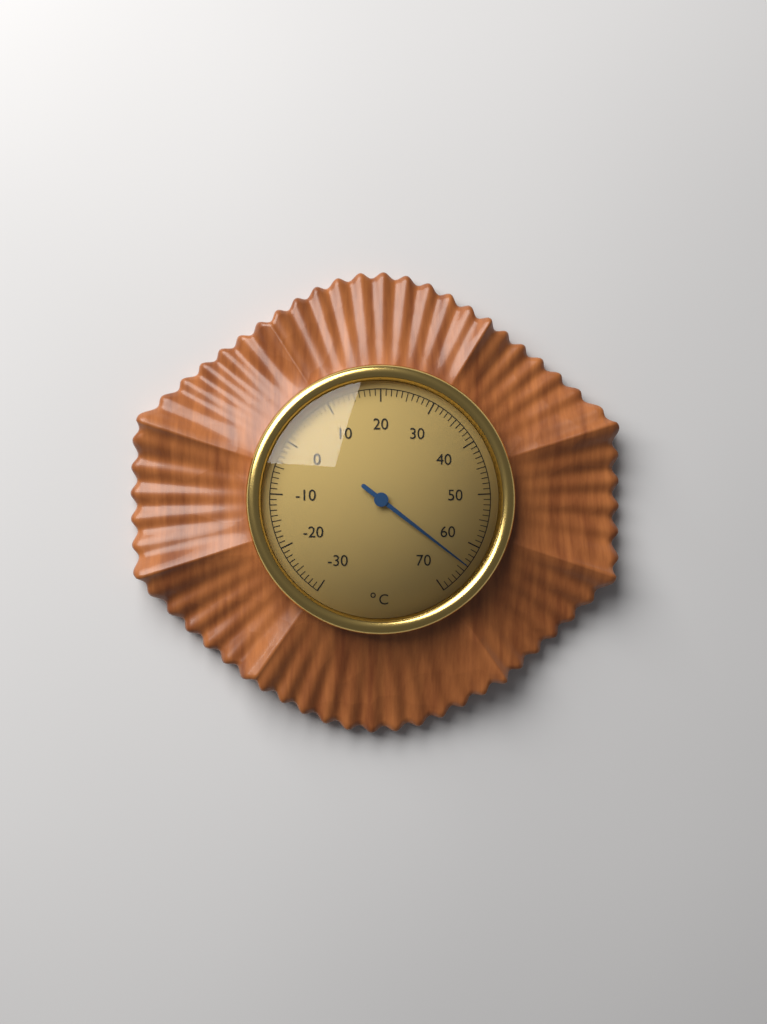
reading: 64 °C
